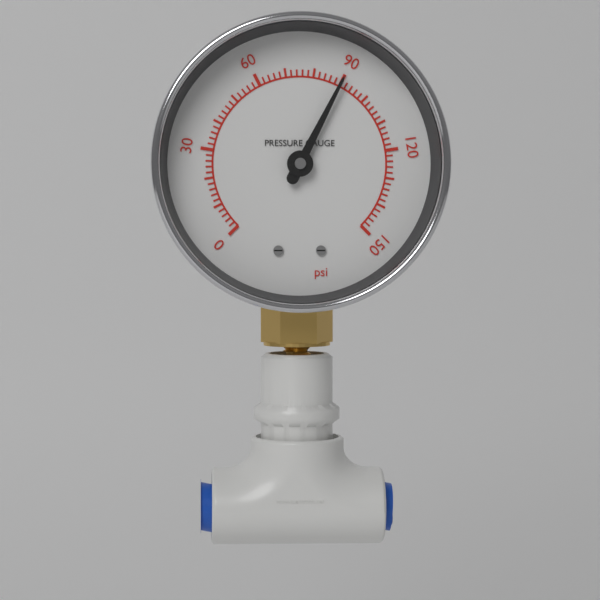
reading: 90 psi
